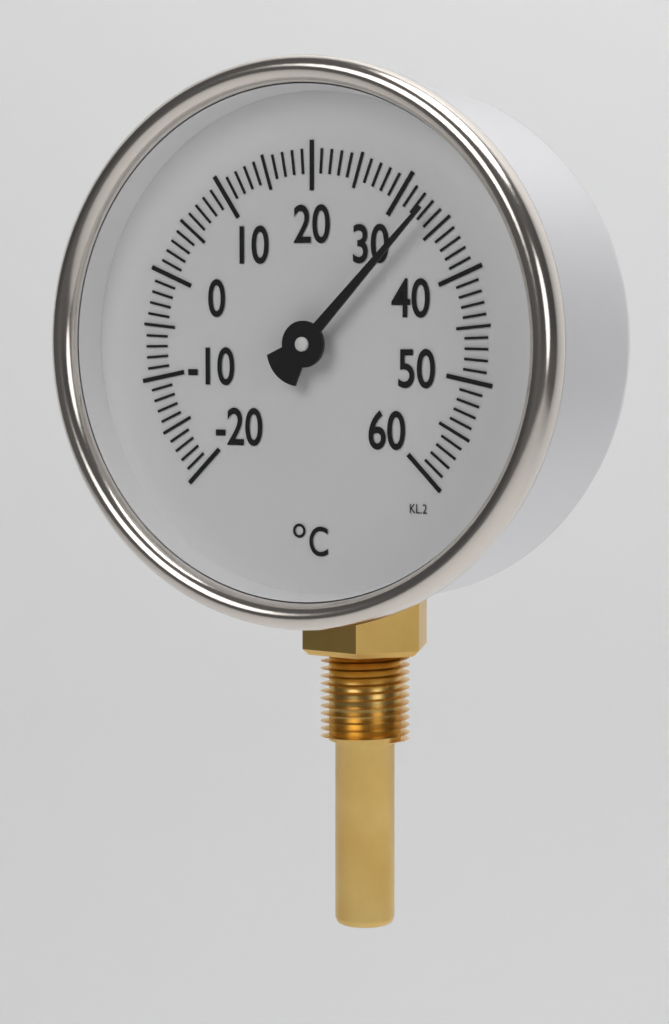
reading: 33 °C
